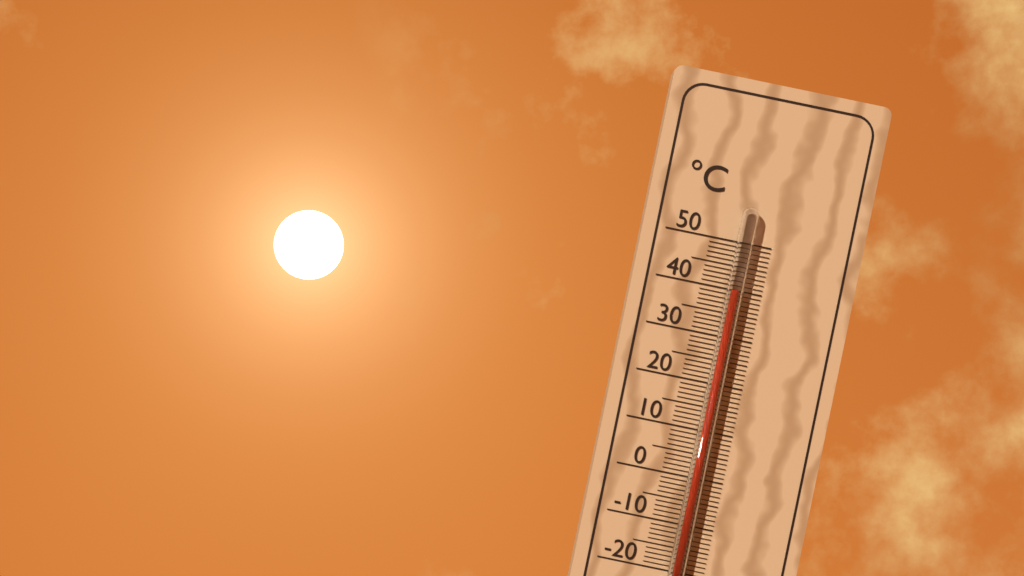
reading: 40 °C
